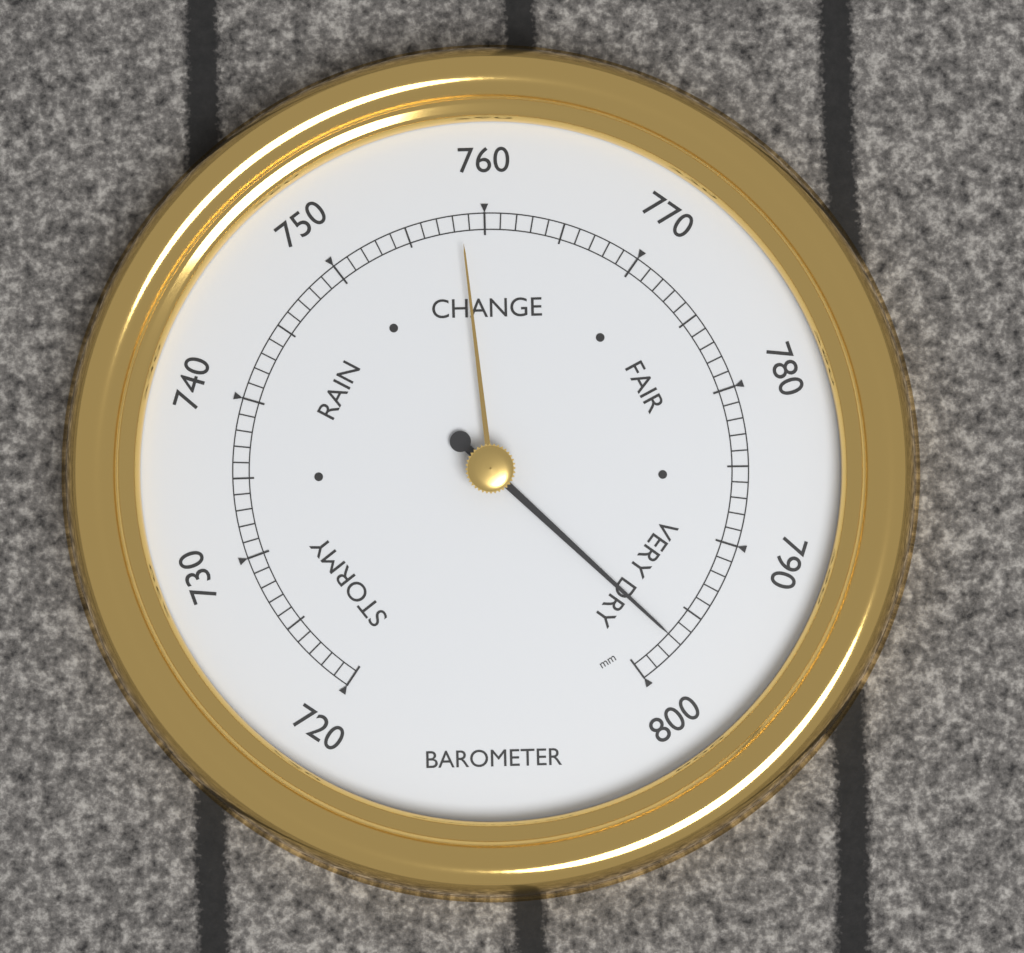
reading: 797 mm
